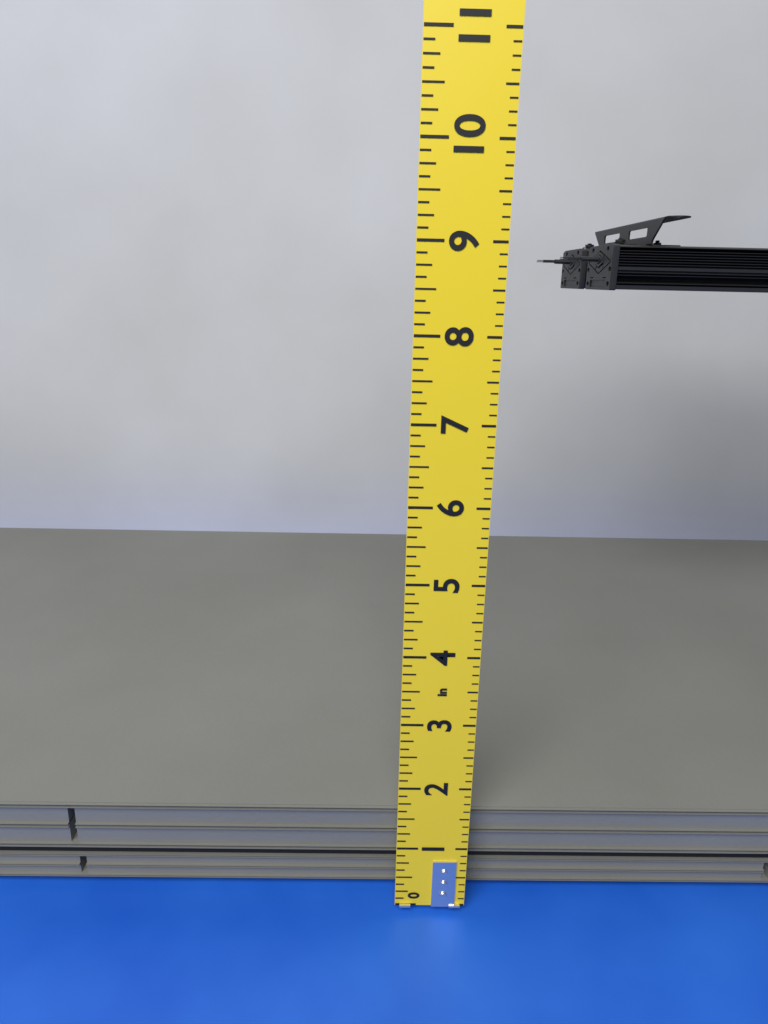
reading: 1.375 in
